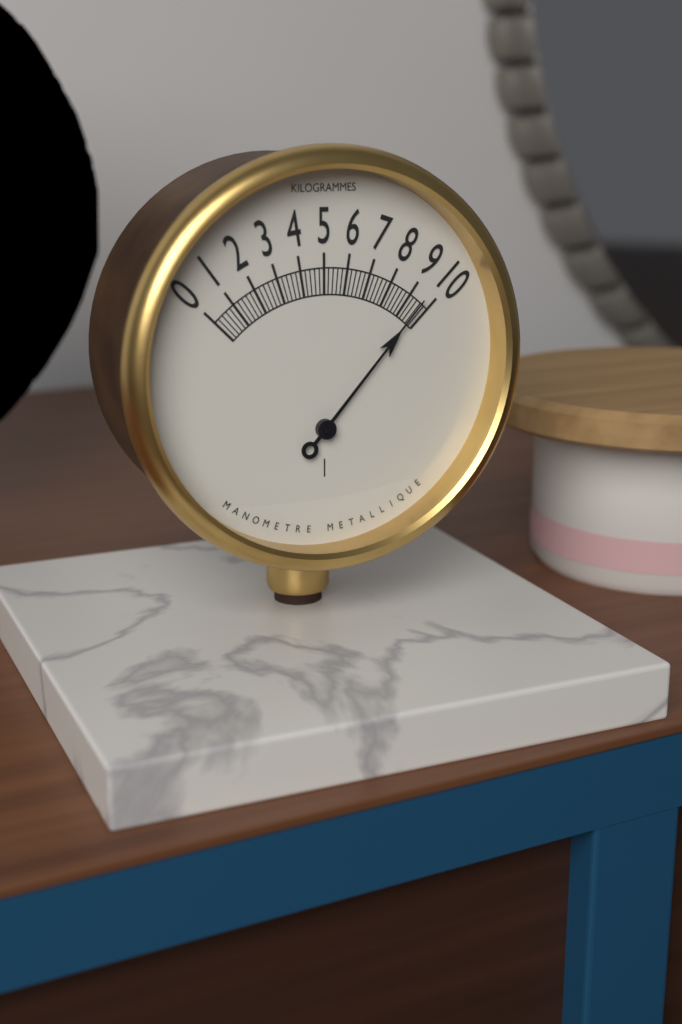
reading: 9.6 kg
